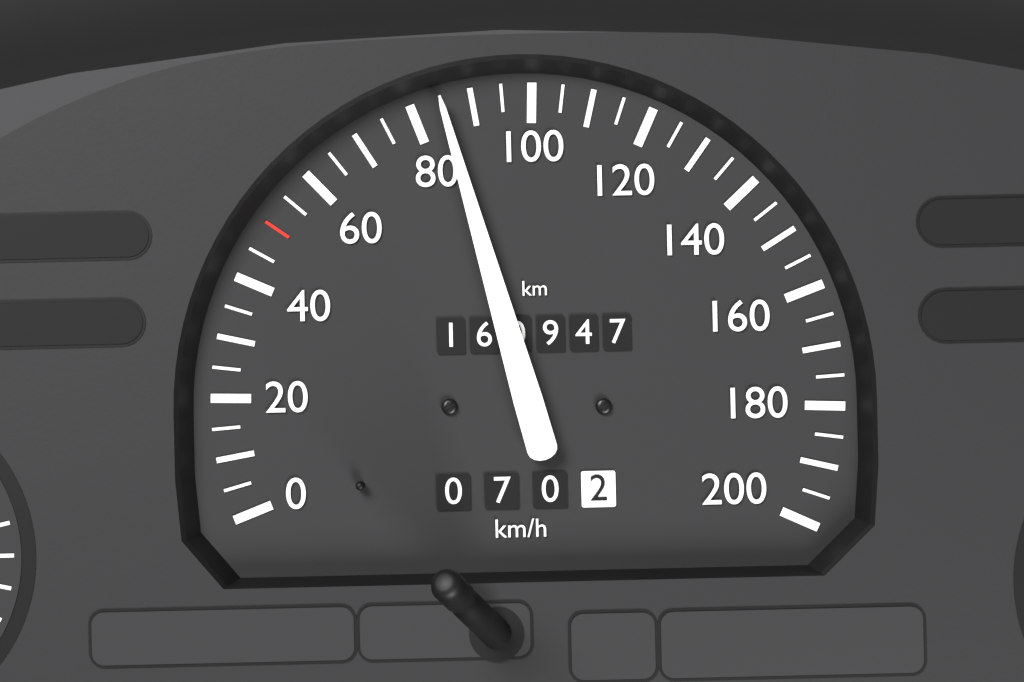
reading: 85 km/h
